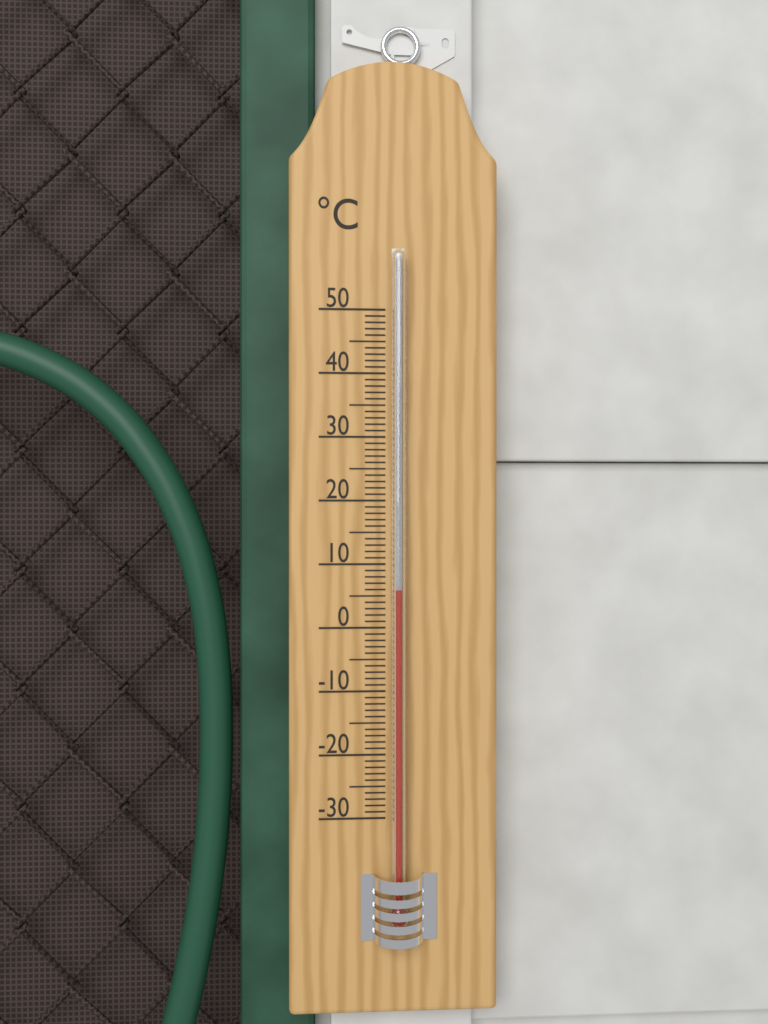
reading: 6 °C
